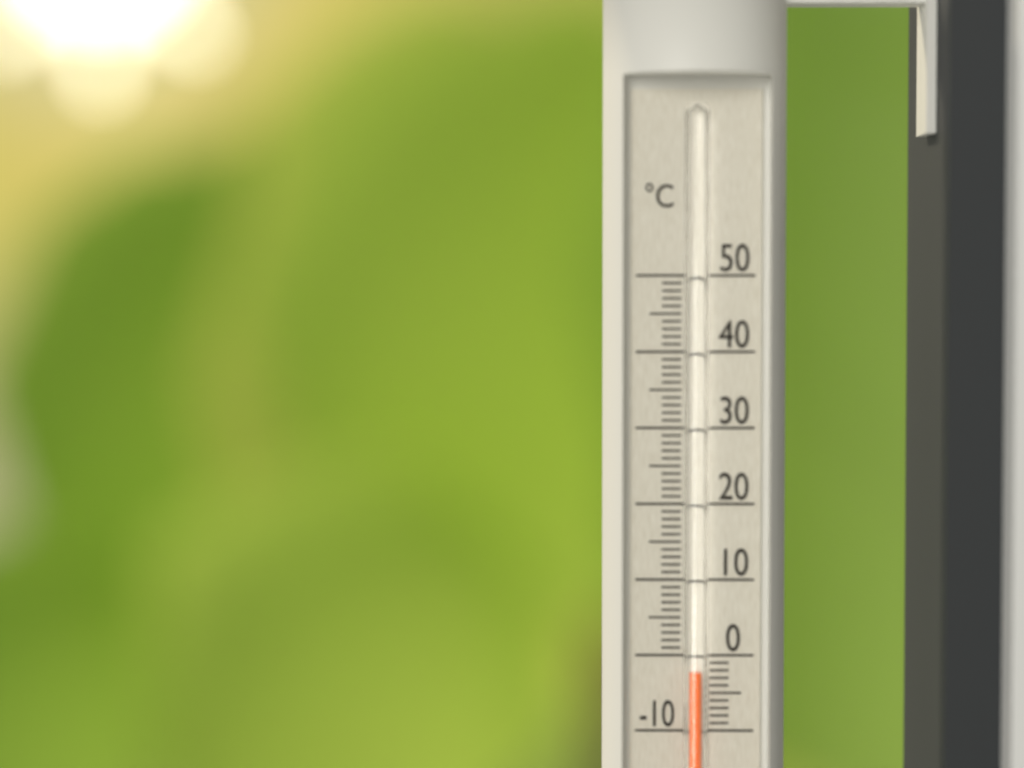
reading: -2 °C
